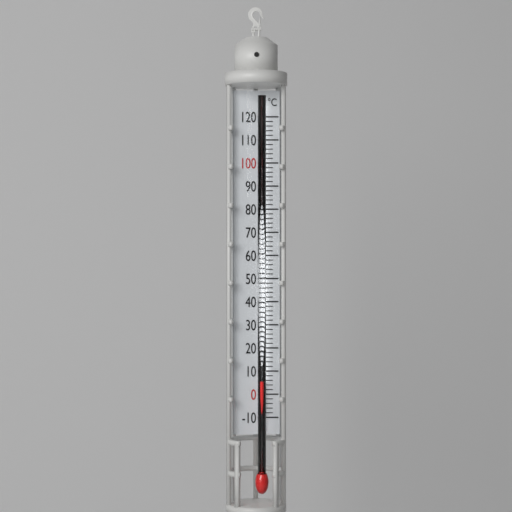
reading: 6 °C
